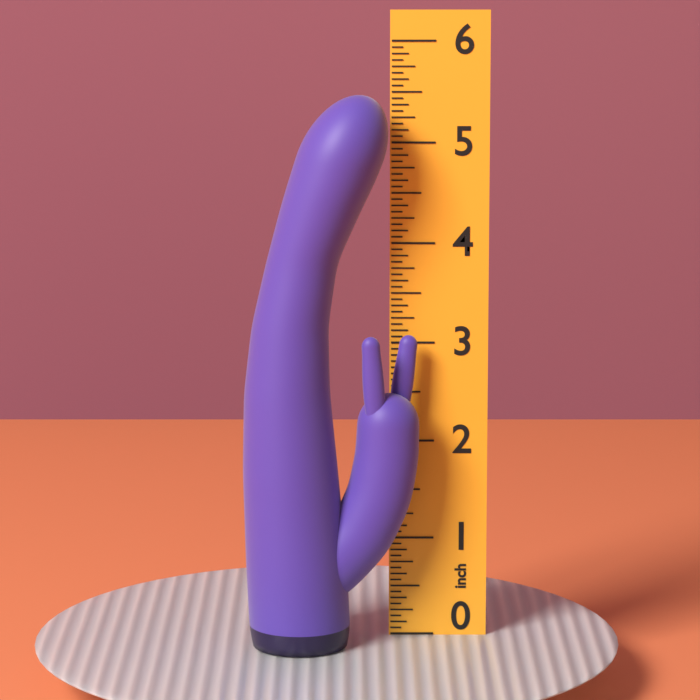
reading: 5.5000 inch
